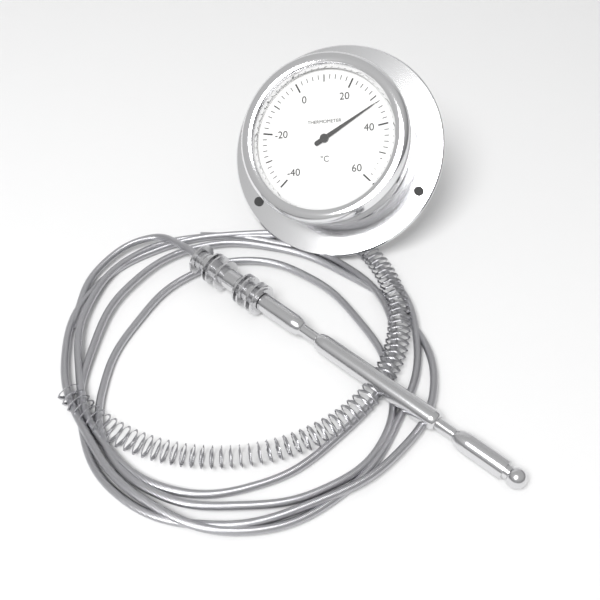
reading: 32 °C
